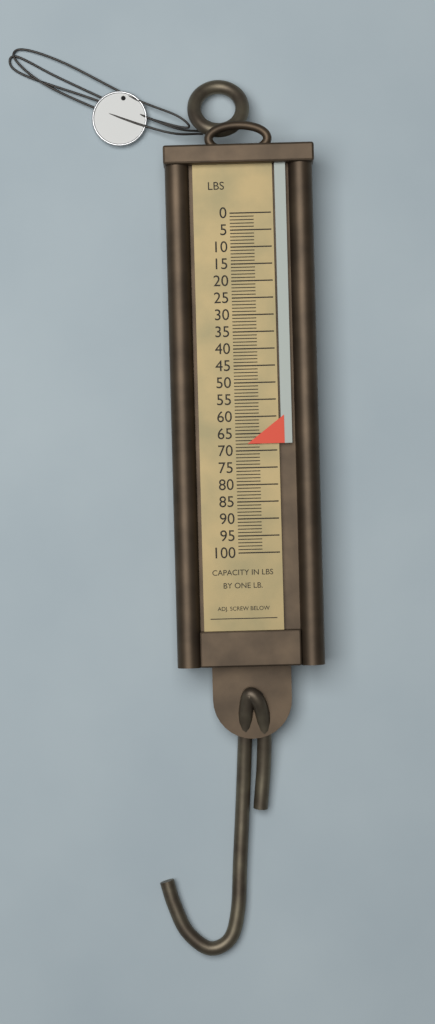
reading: 68 lb
